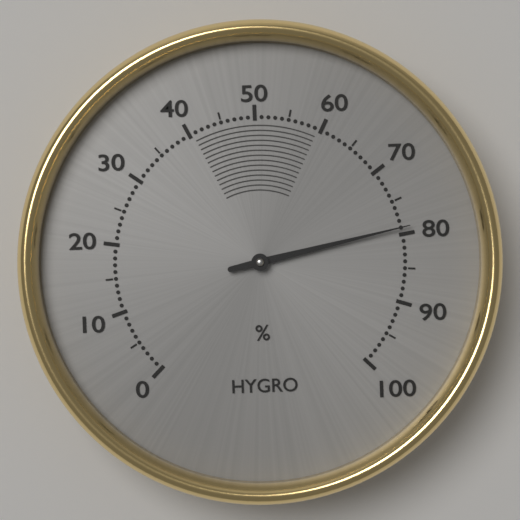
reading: 79 %
